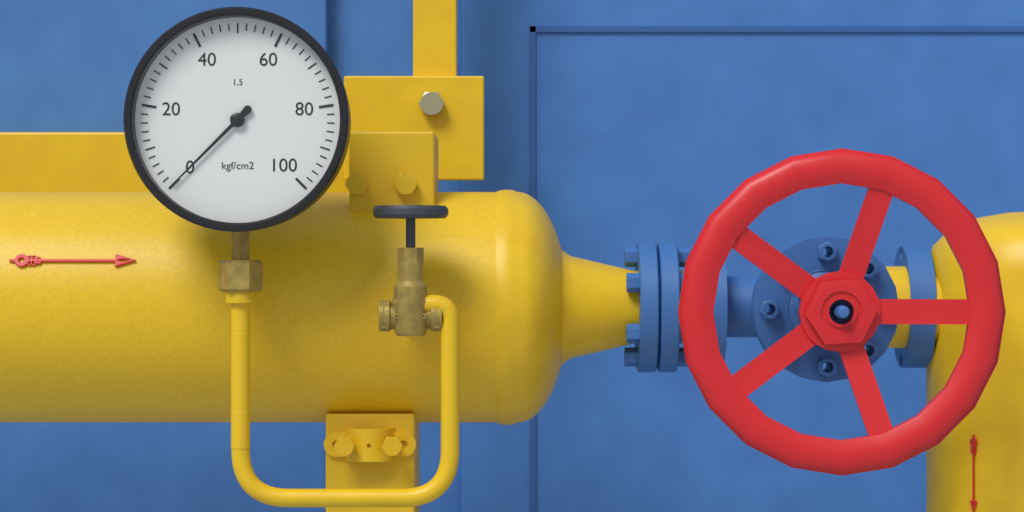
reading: 0 kgf/cm²
